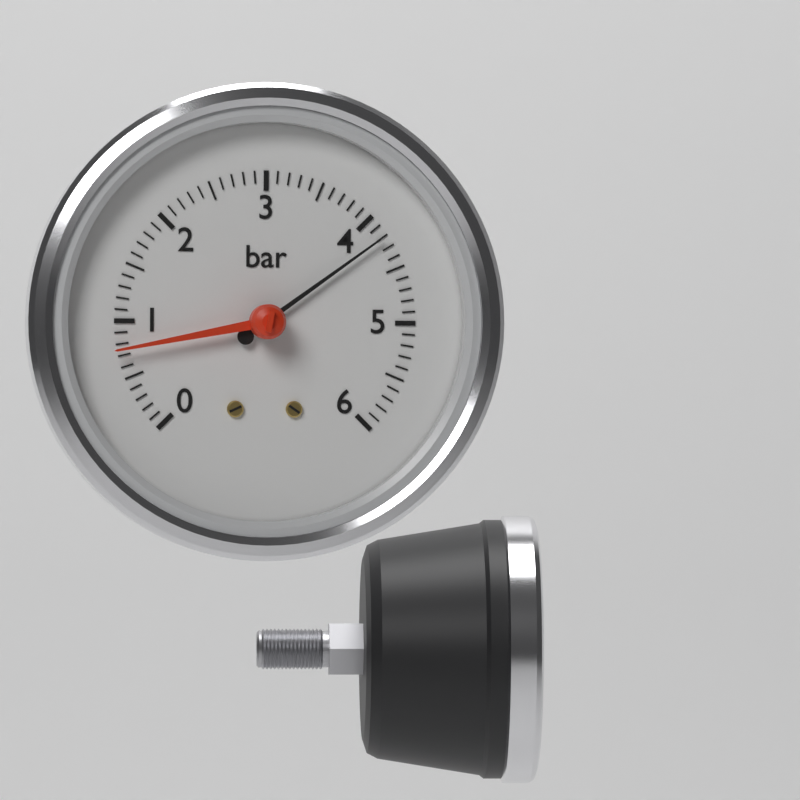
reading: 4.2 bar
